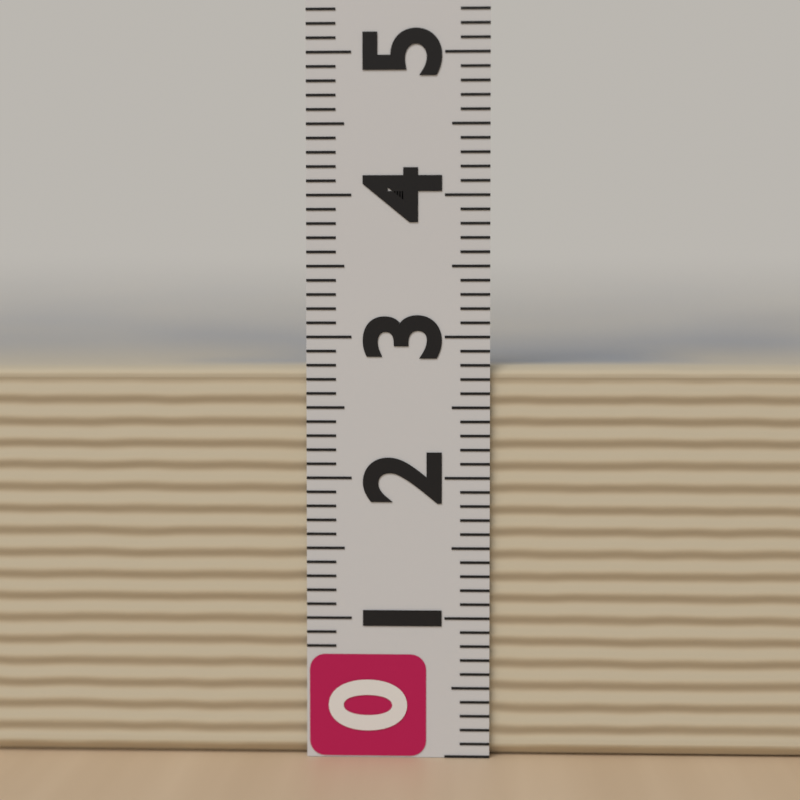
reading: 2.8 (no unit)
